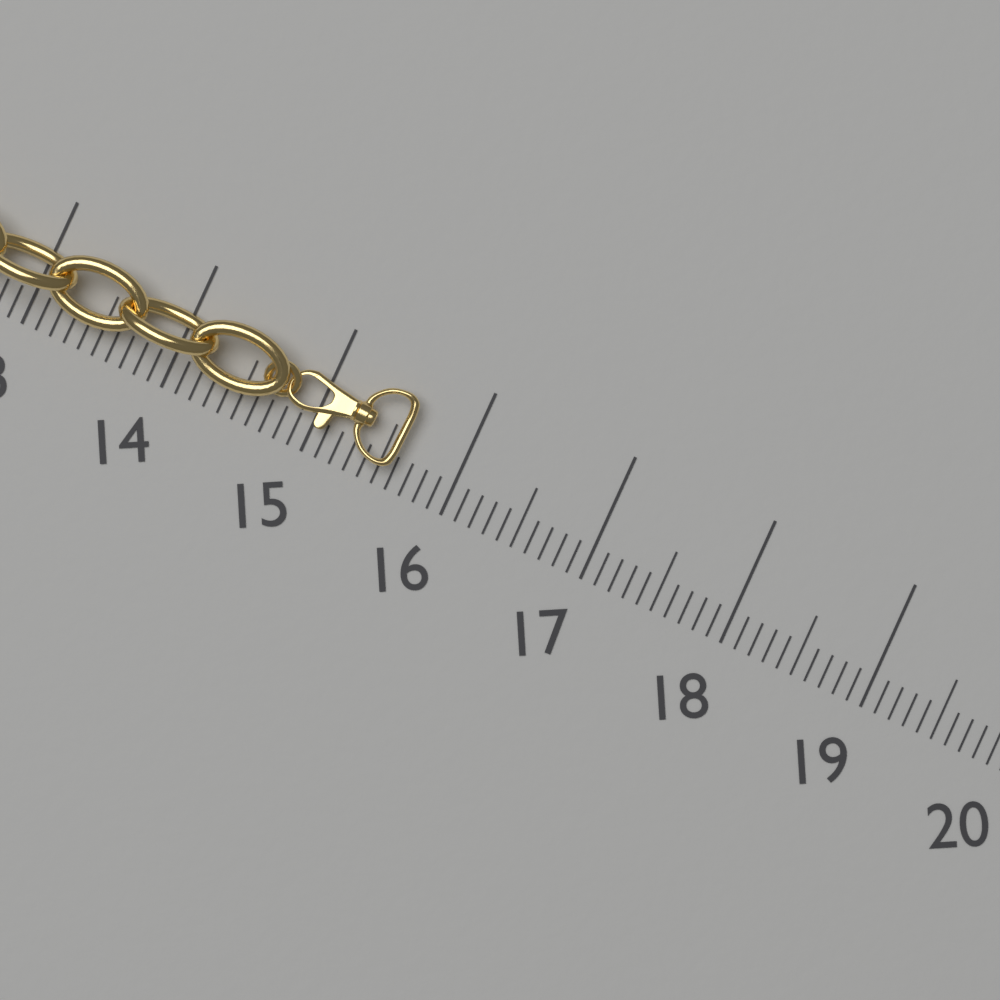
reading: 15.6 (no unit)
